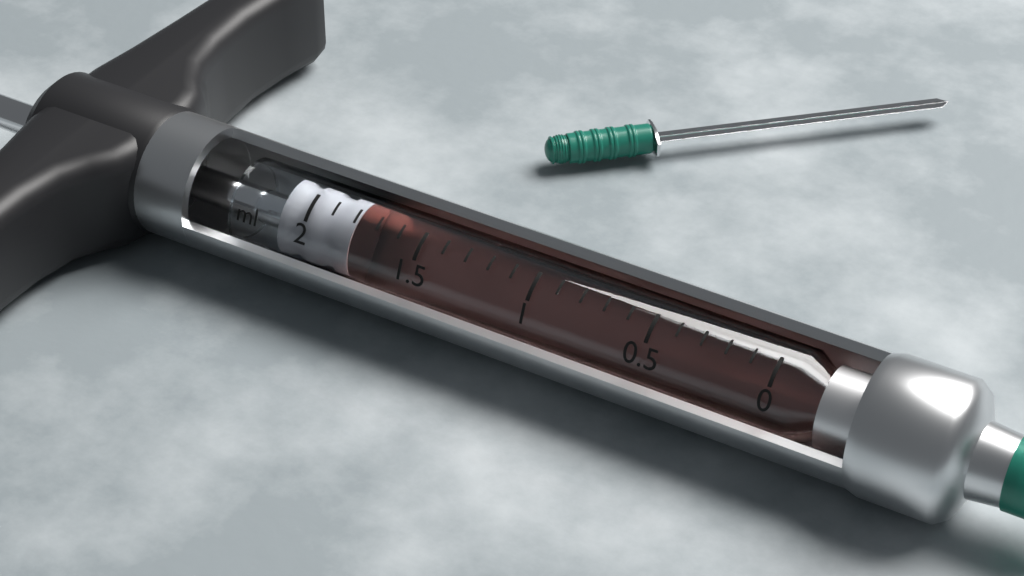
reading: 1.8 ml
